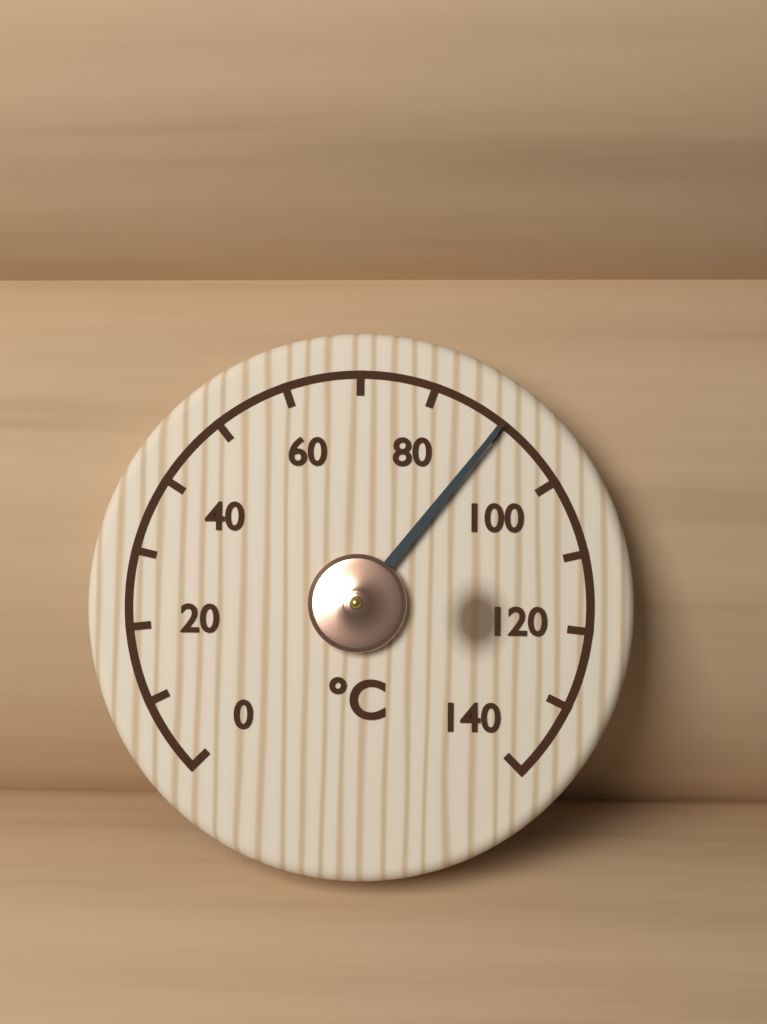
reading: 90 °C
